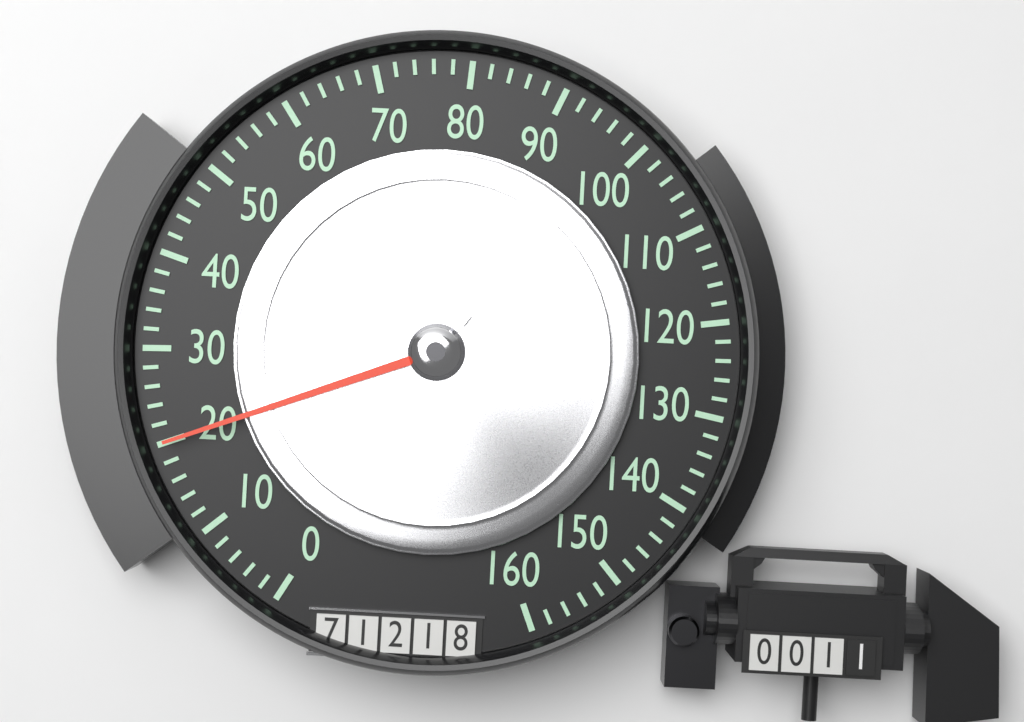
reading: 20 (no unit)
